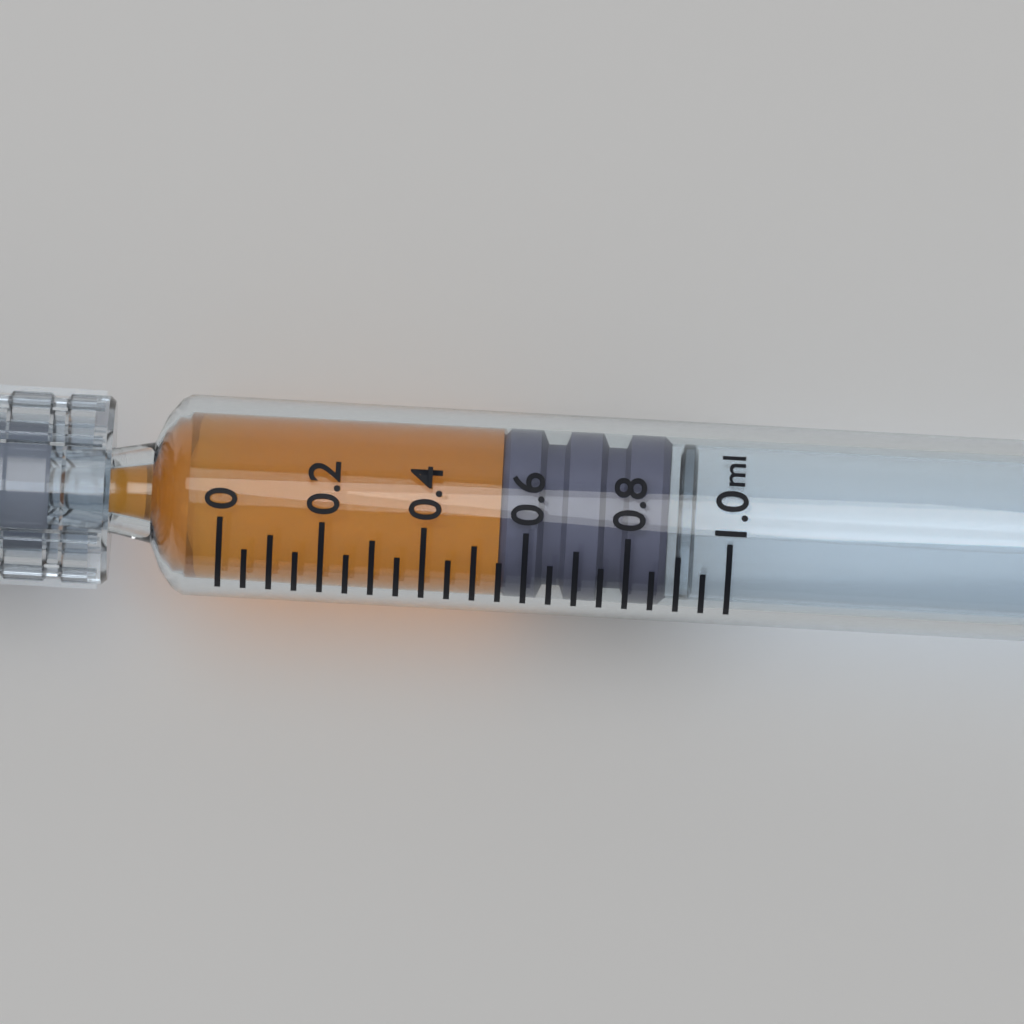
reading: 0.55 ml
